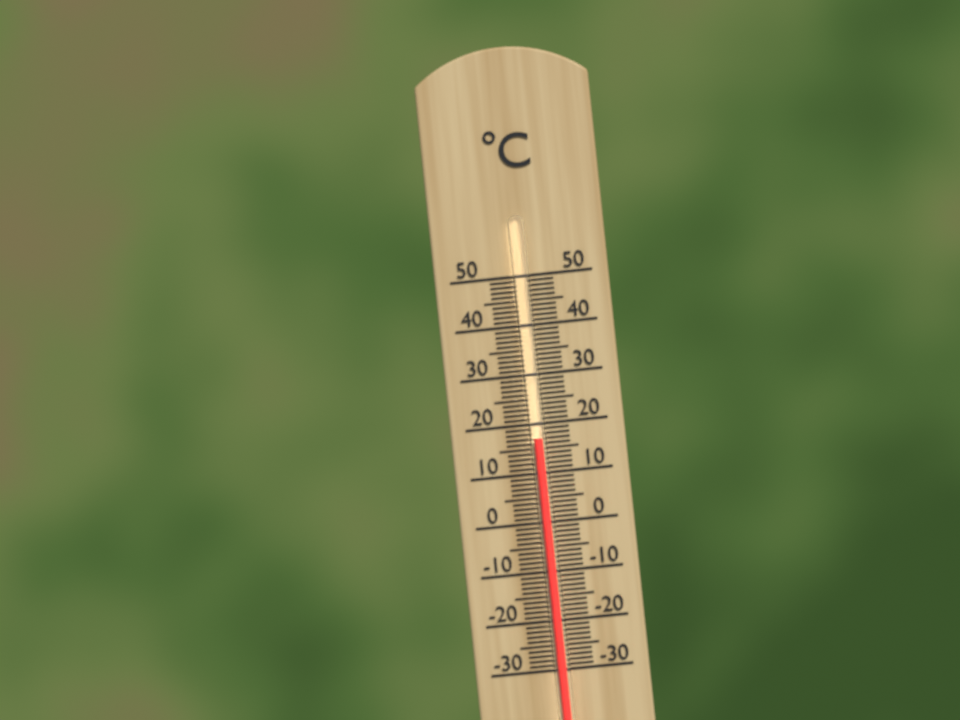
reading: 17 °C
